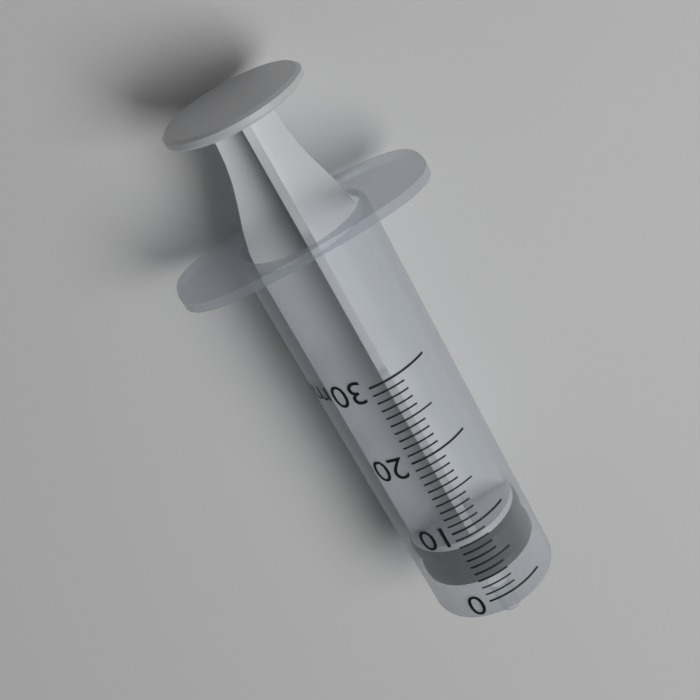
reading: 2 ml
